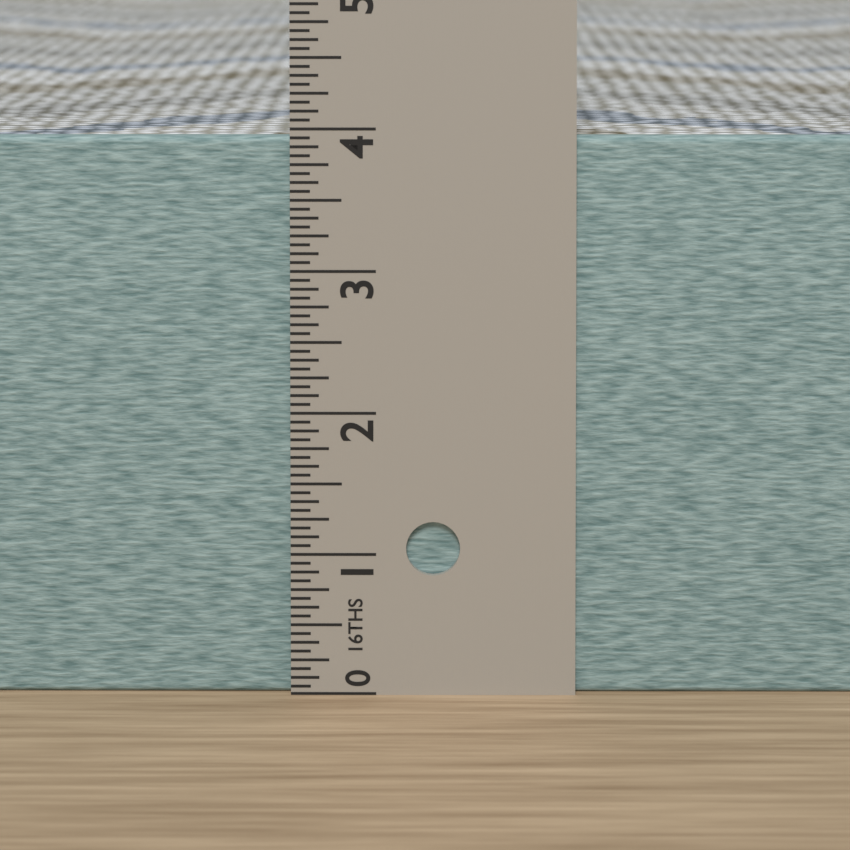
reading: 3.9375 in
